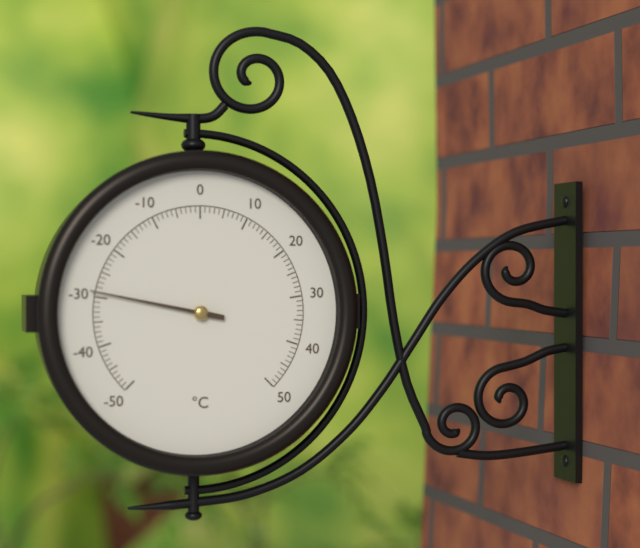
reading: -29 °C
